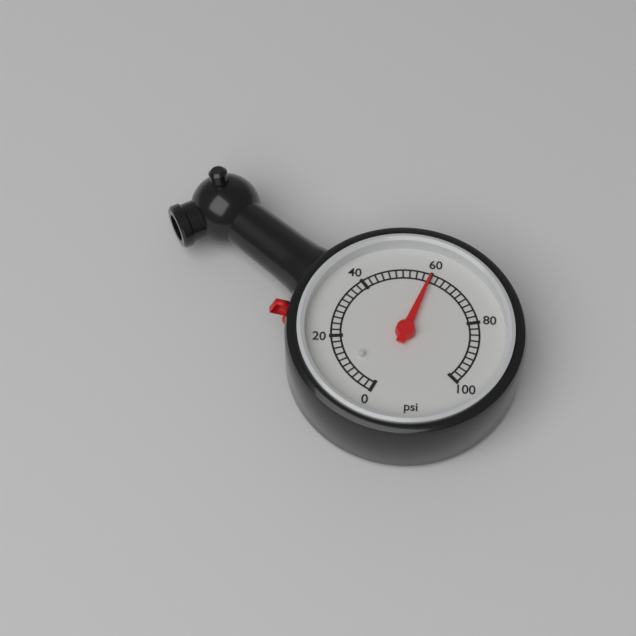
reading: 60 psi
